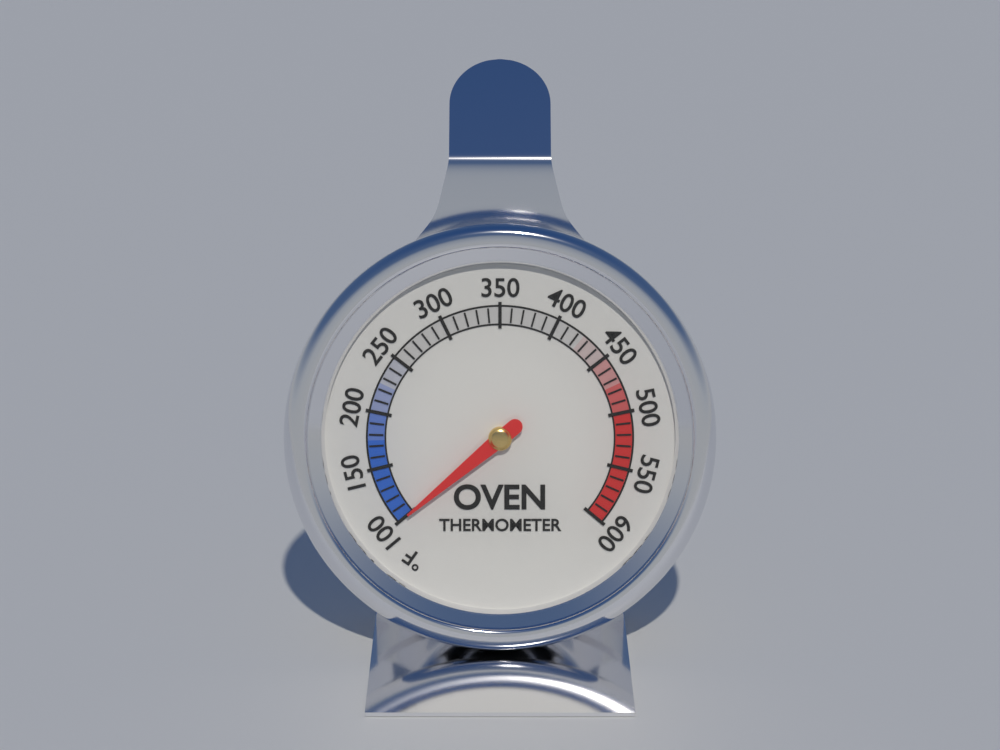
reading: 100 °F
